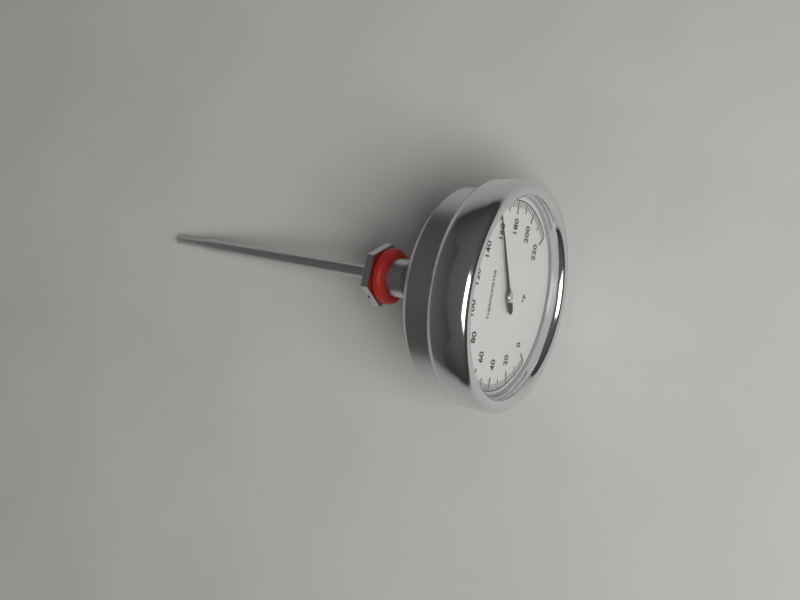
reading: 158 °F
